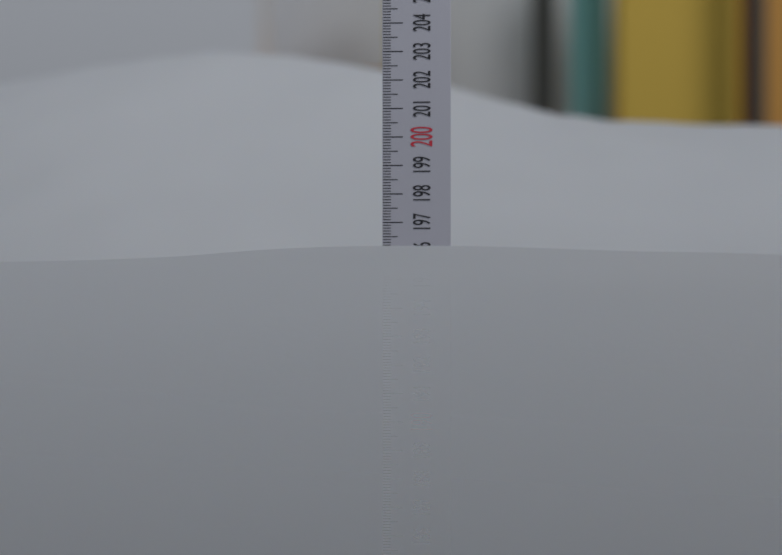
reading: 196.1 (no unit)
